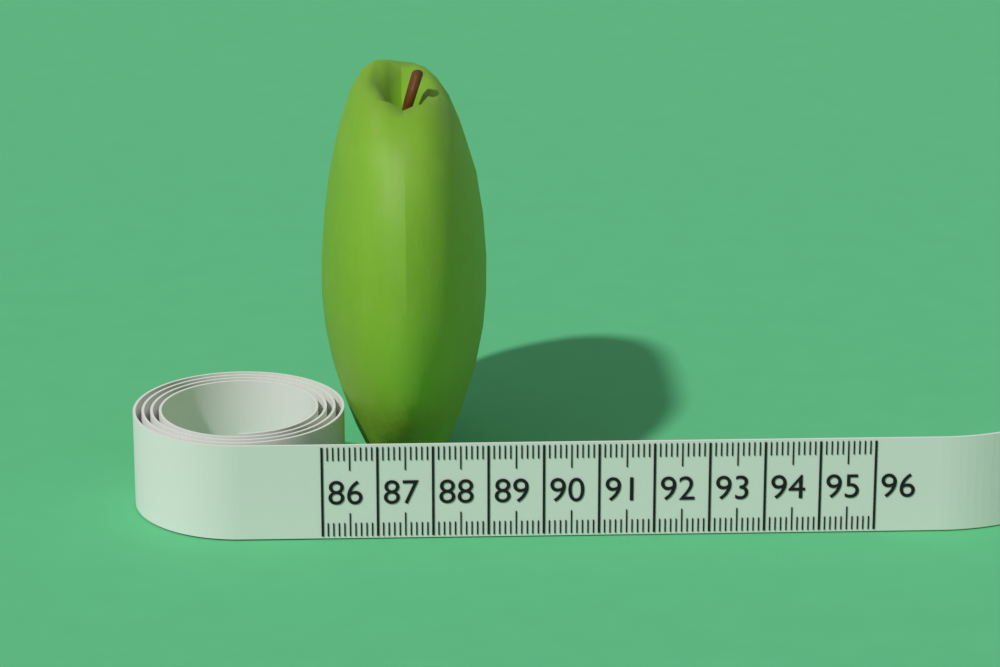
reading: 89.1 (no unit)
